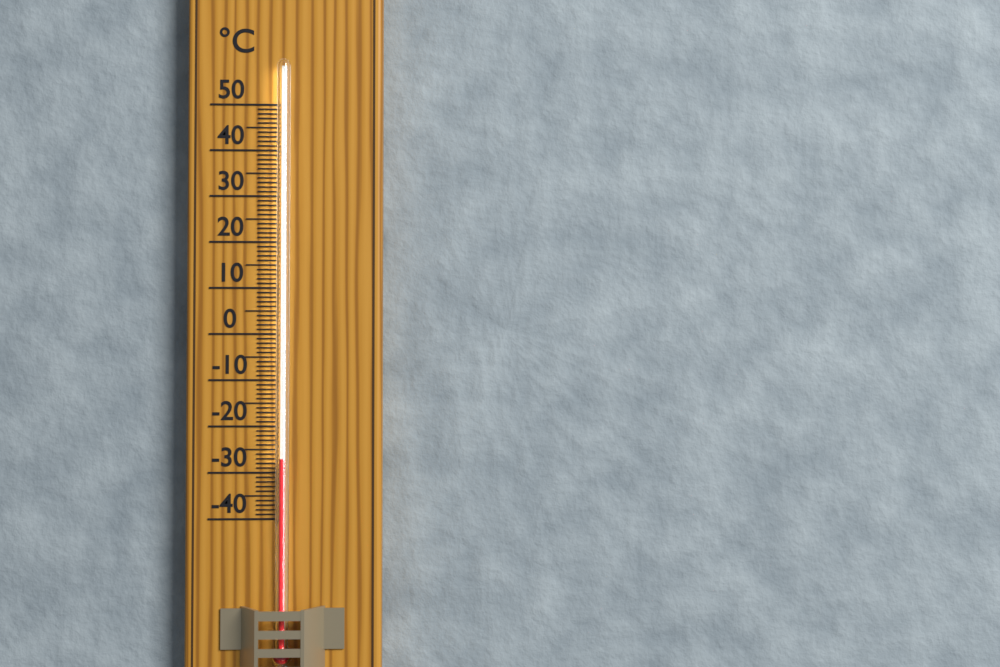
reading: -27 °C
